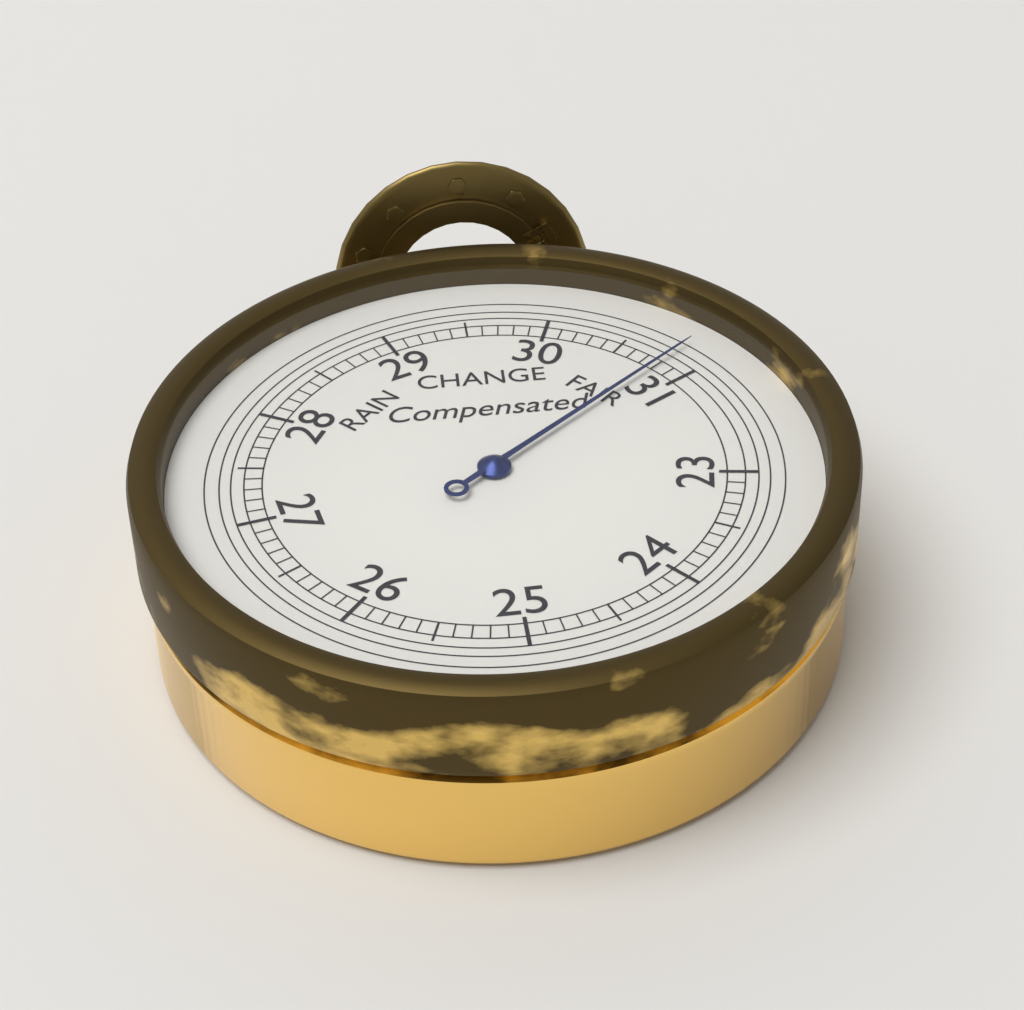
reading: 30.8 inHg
